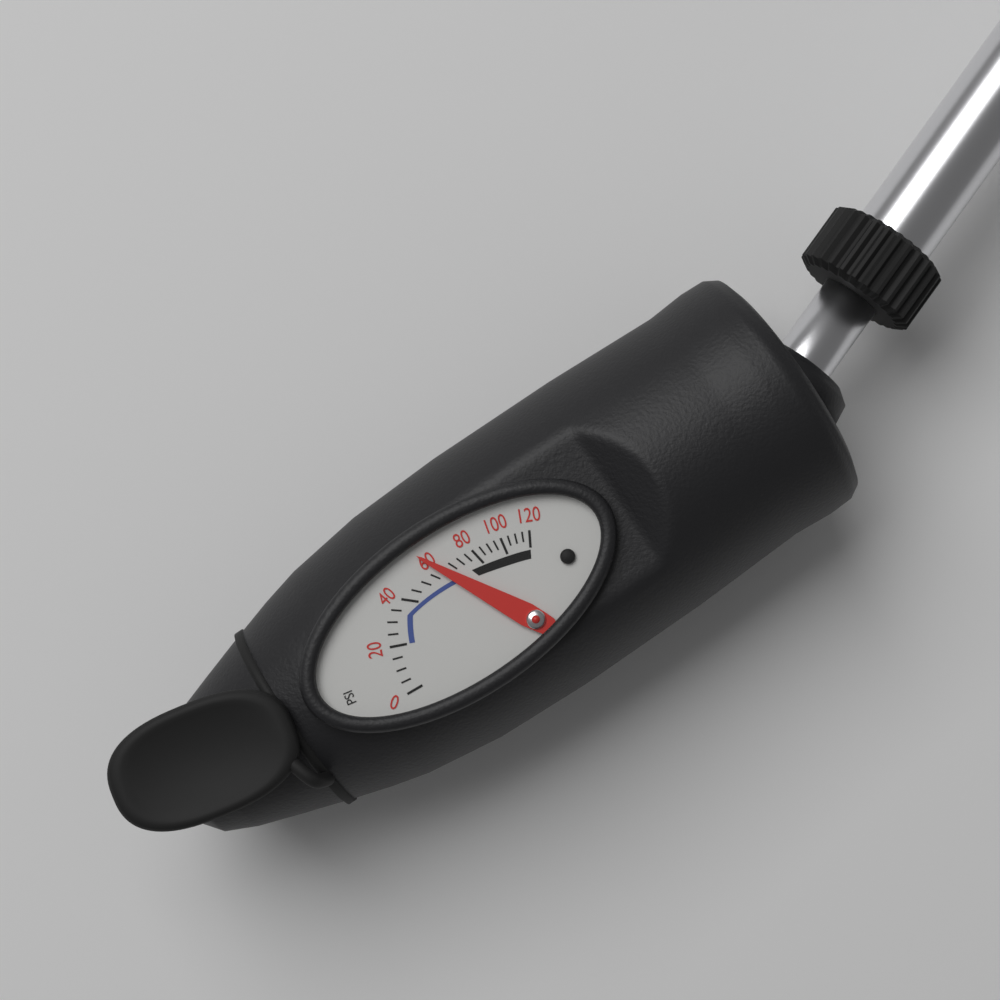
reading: 60 psi
